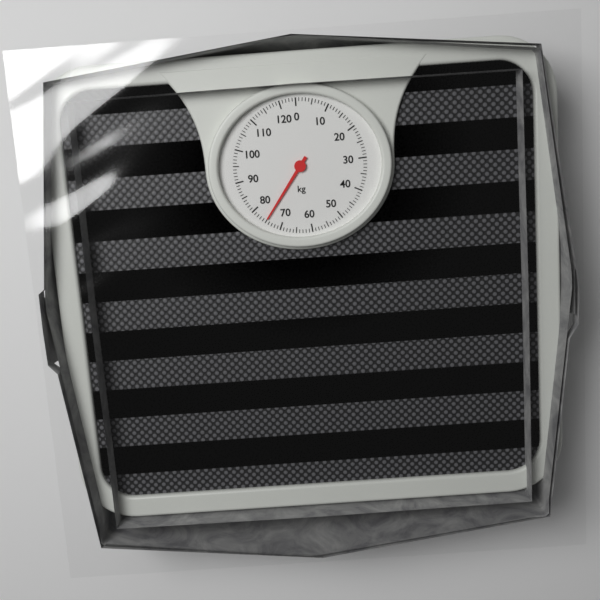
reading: 75 kg
